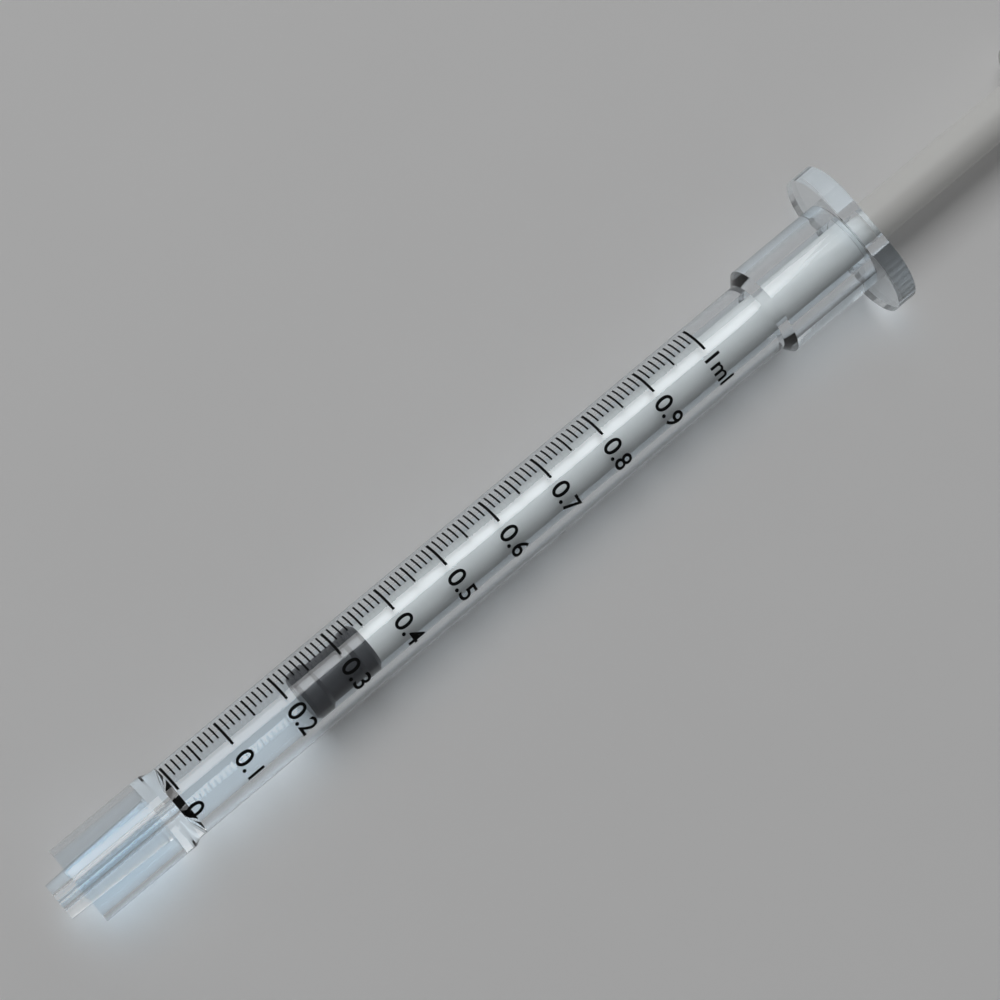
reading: 0.22 ml
